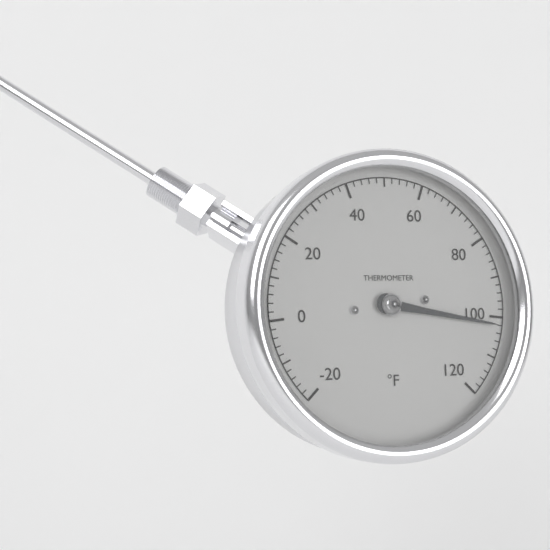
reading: 102 °F
